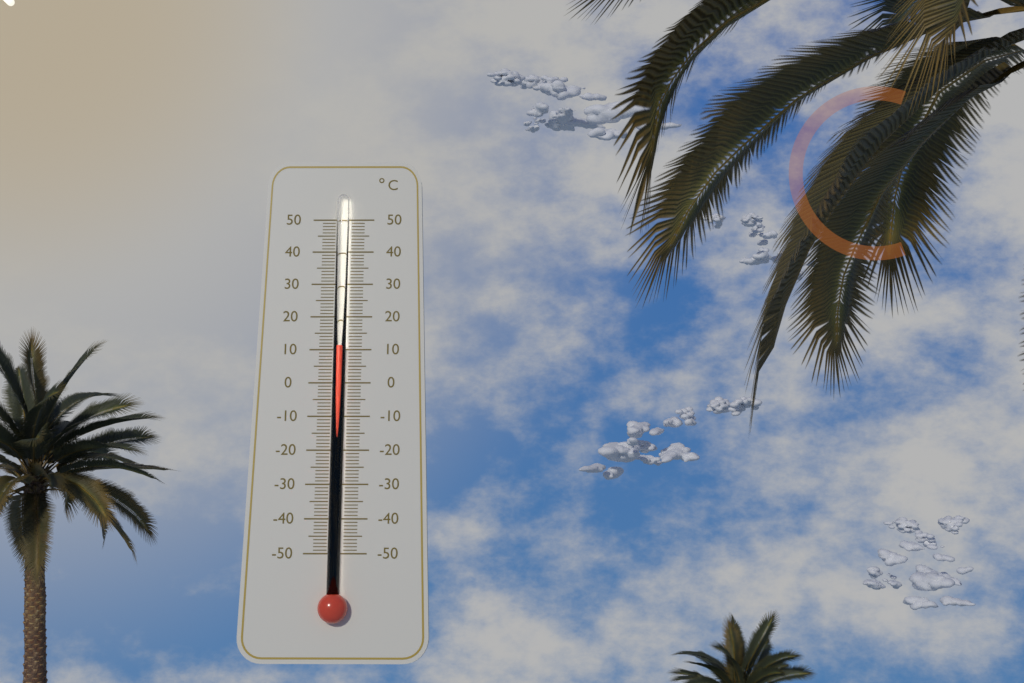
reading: 11 °C
